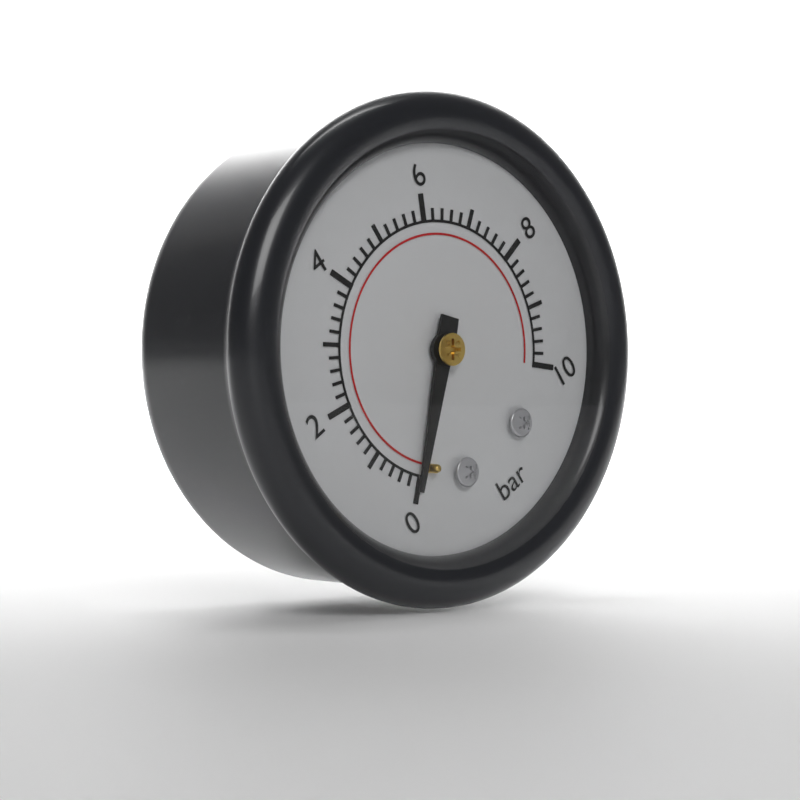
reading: 0.0 bar
